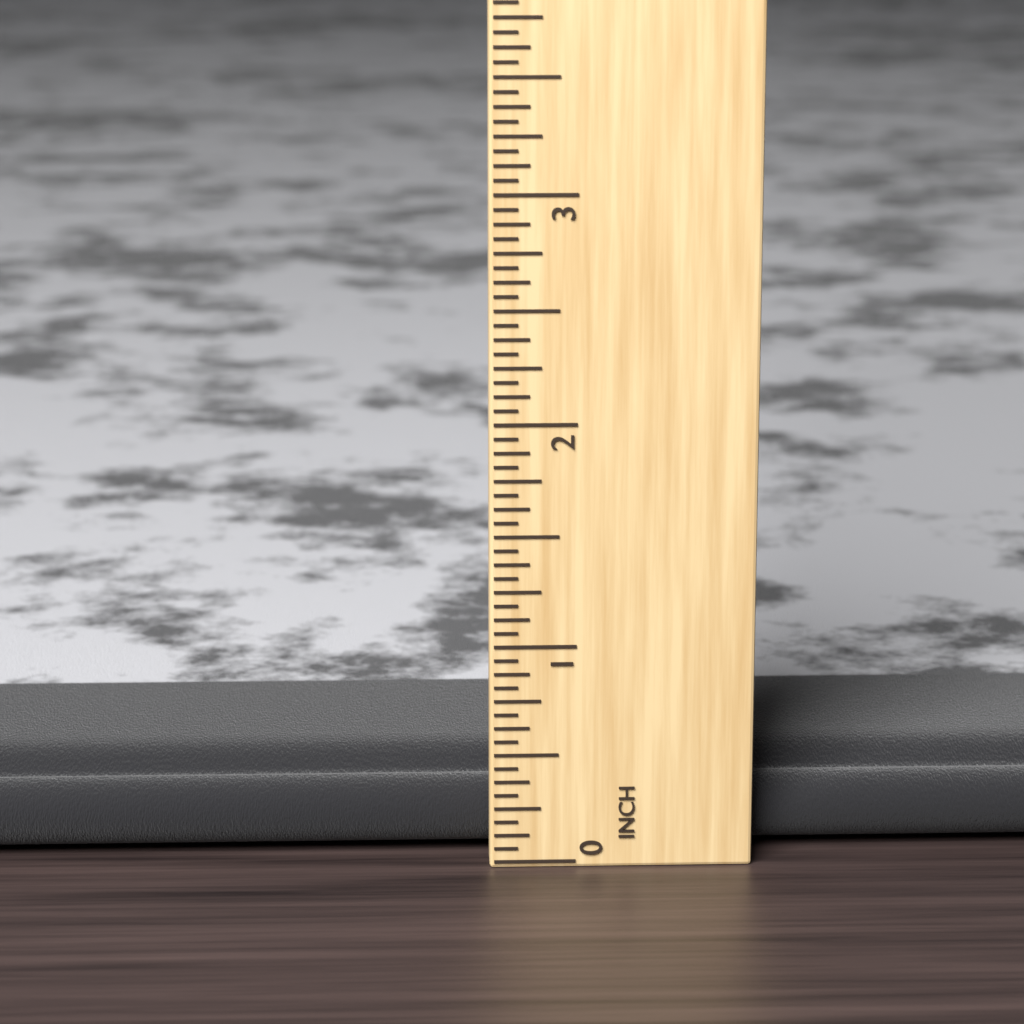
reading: 0.3750 in
